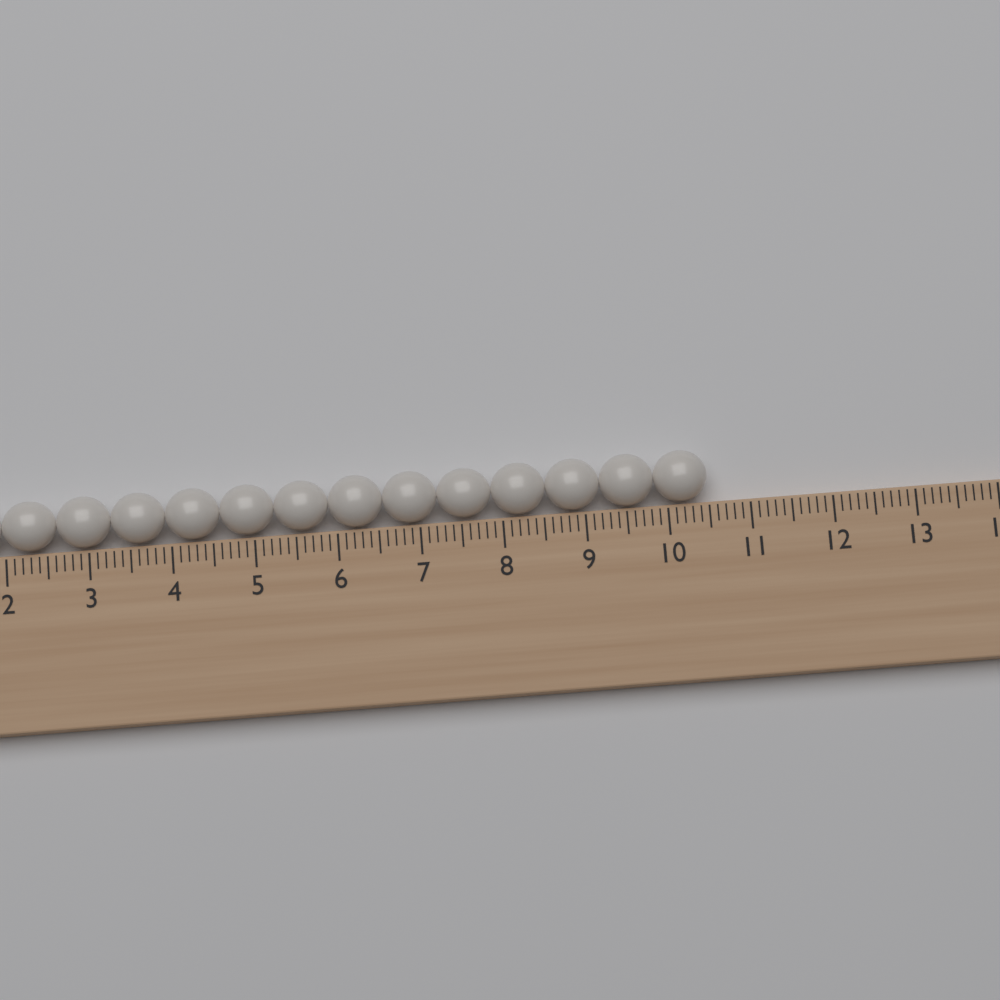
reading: 10.5 (no unit)
